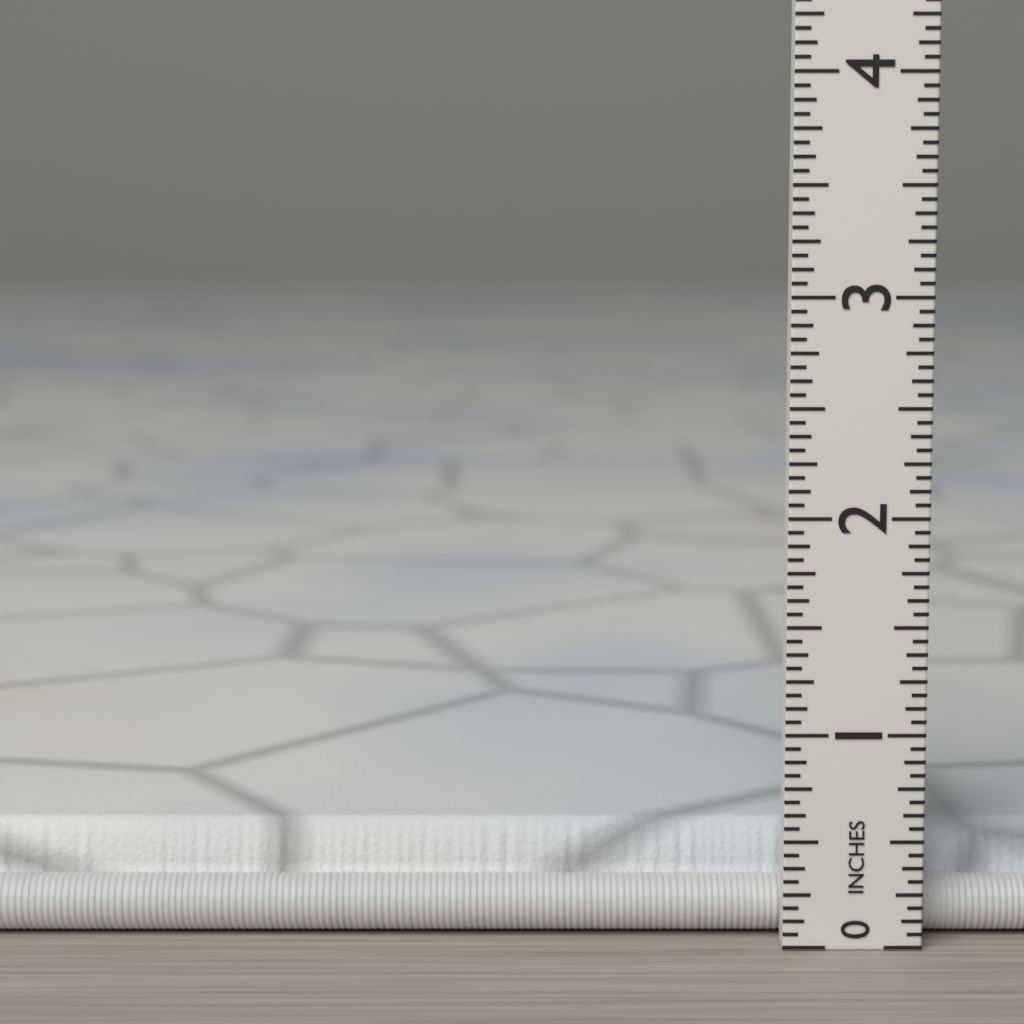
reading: 0.5000 in
